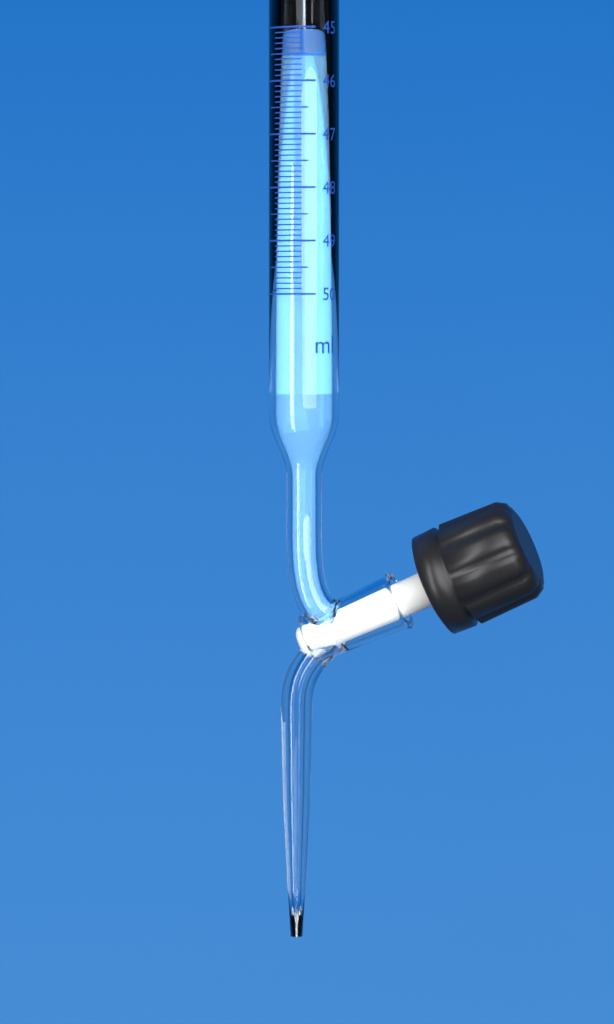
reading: 45.5 ml
